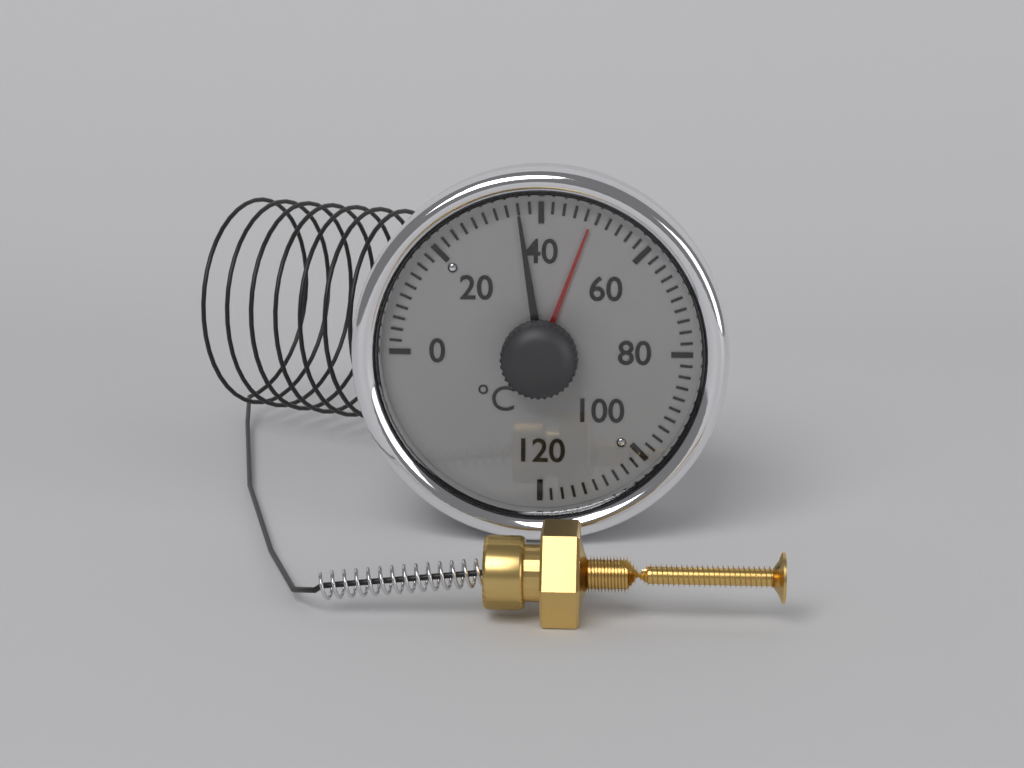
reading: 36 °C
